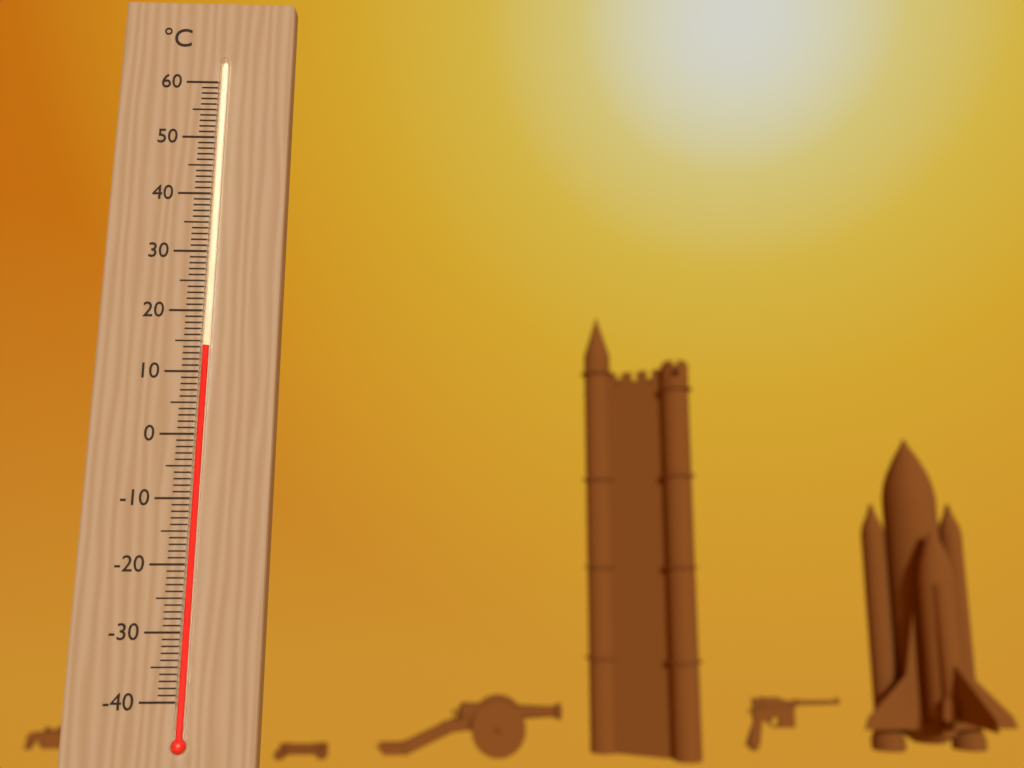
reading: 14 °C
